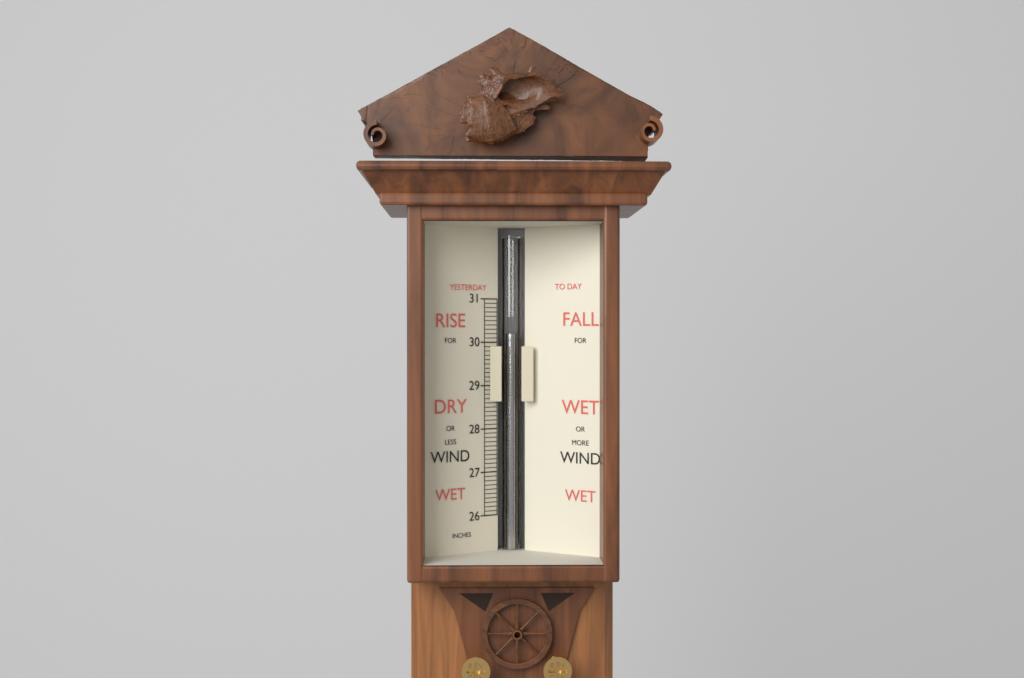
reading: 30.2 in
